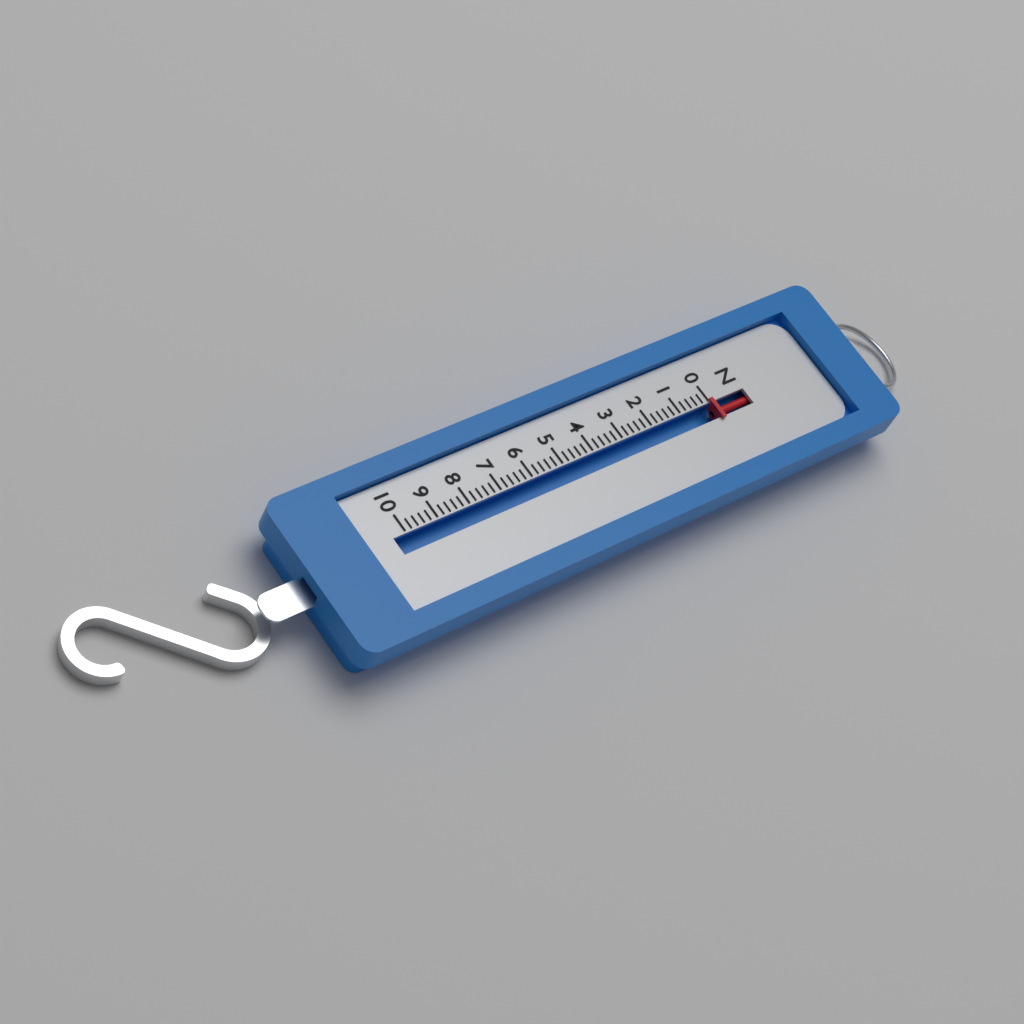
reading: 0.0 N
